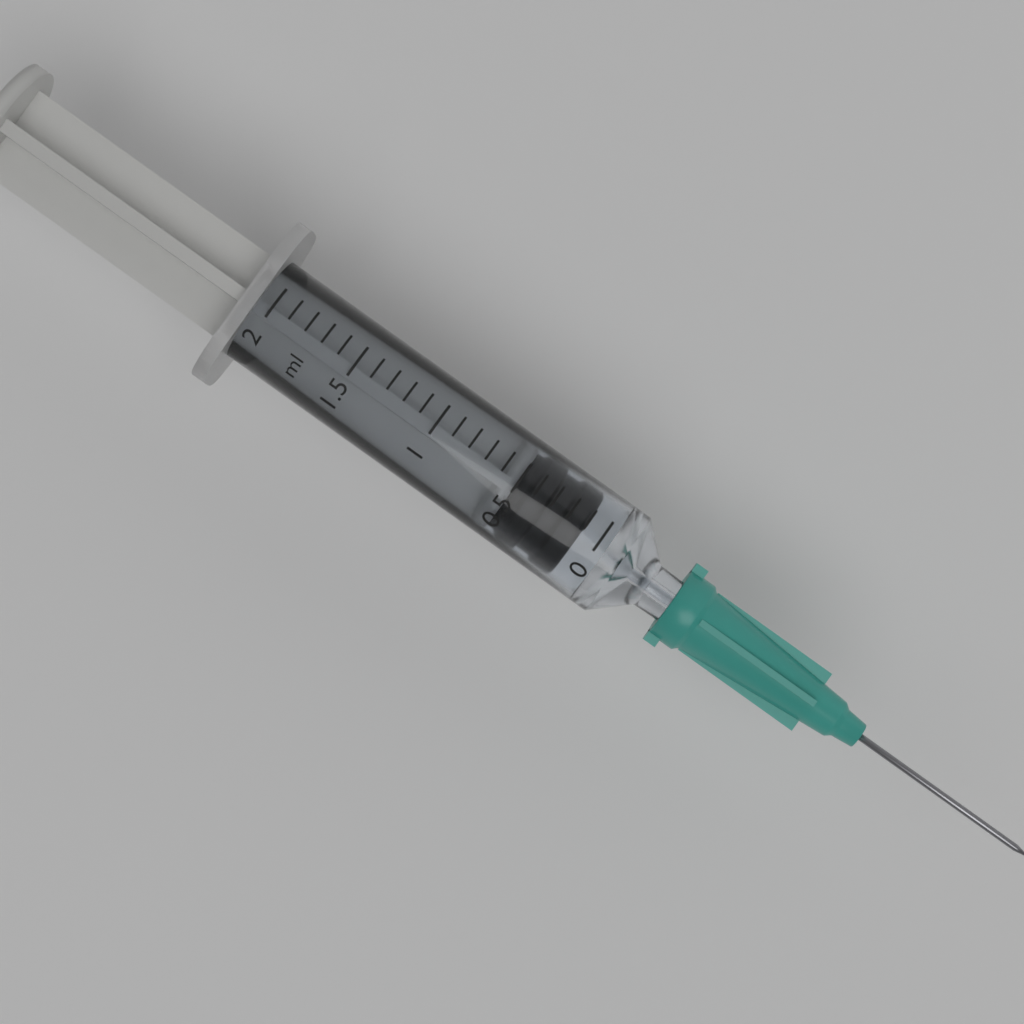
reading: 0.1 ml
